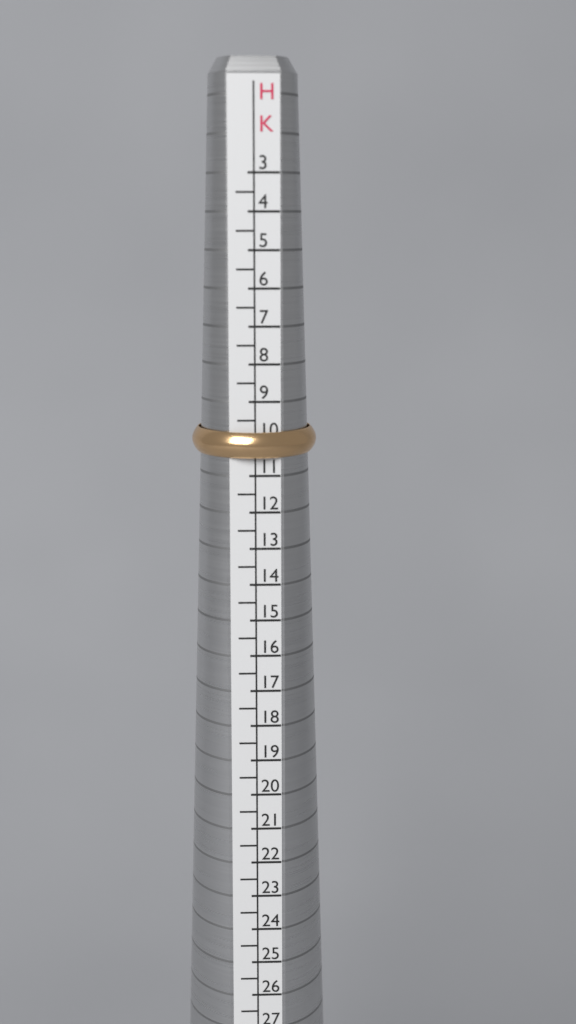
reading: 10.5 HK
